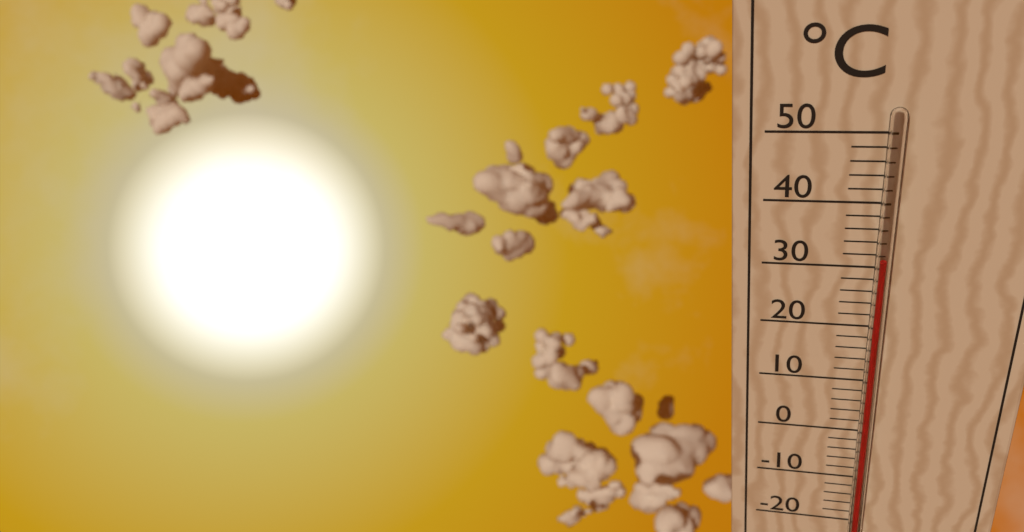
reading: 32 °C
